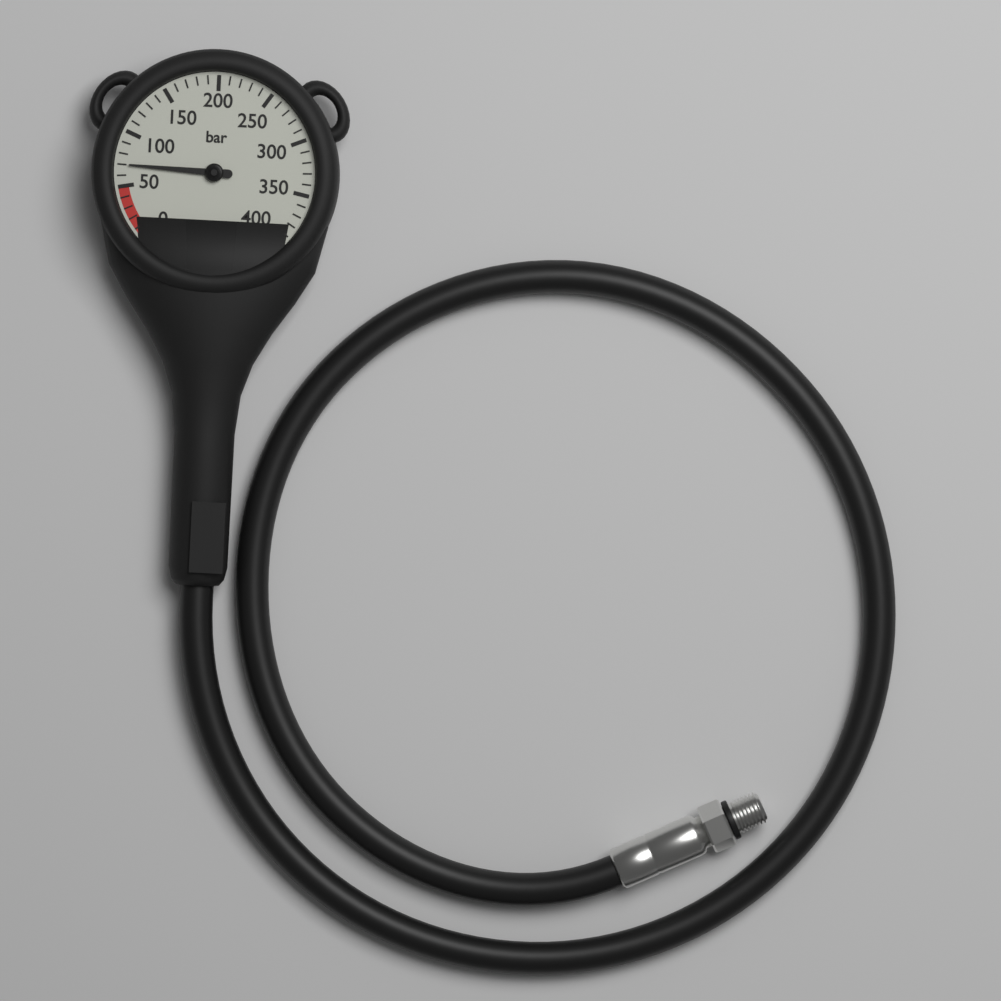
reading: 70 bar
